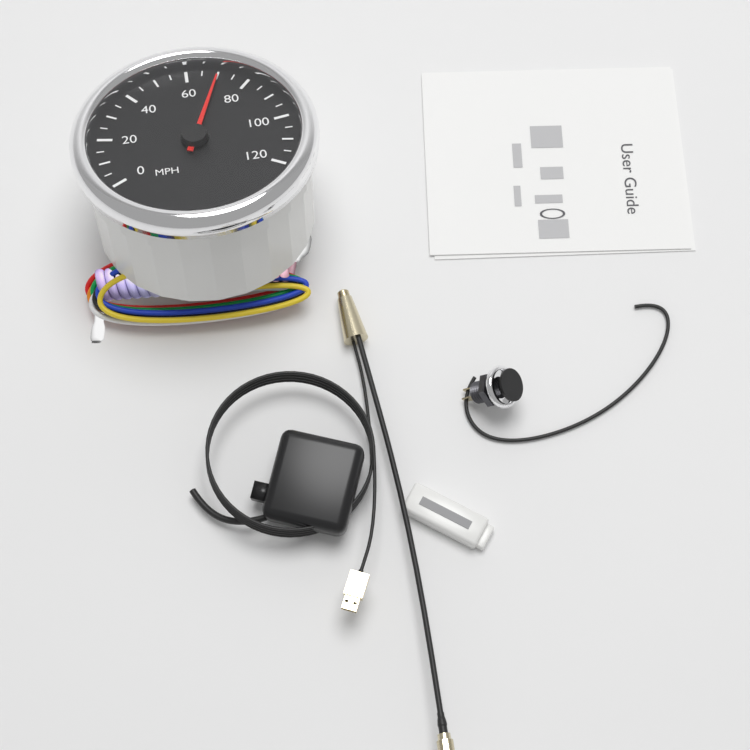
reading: 70 MPH
